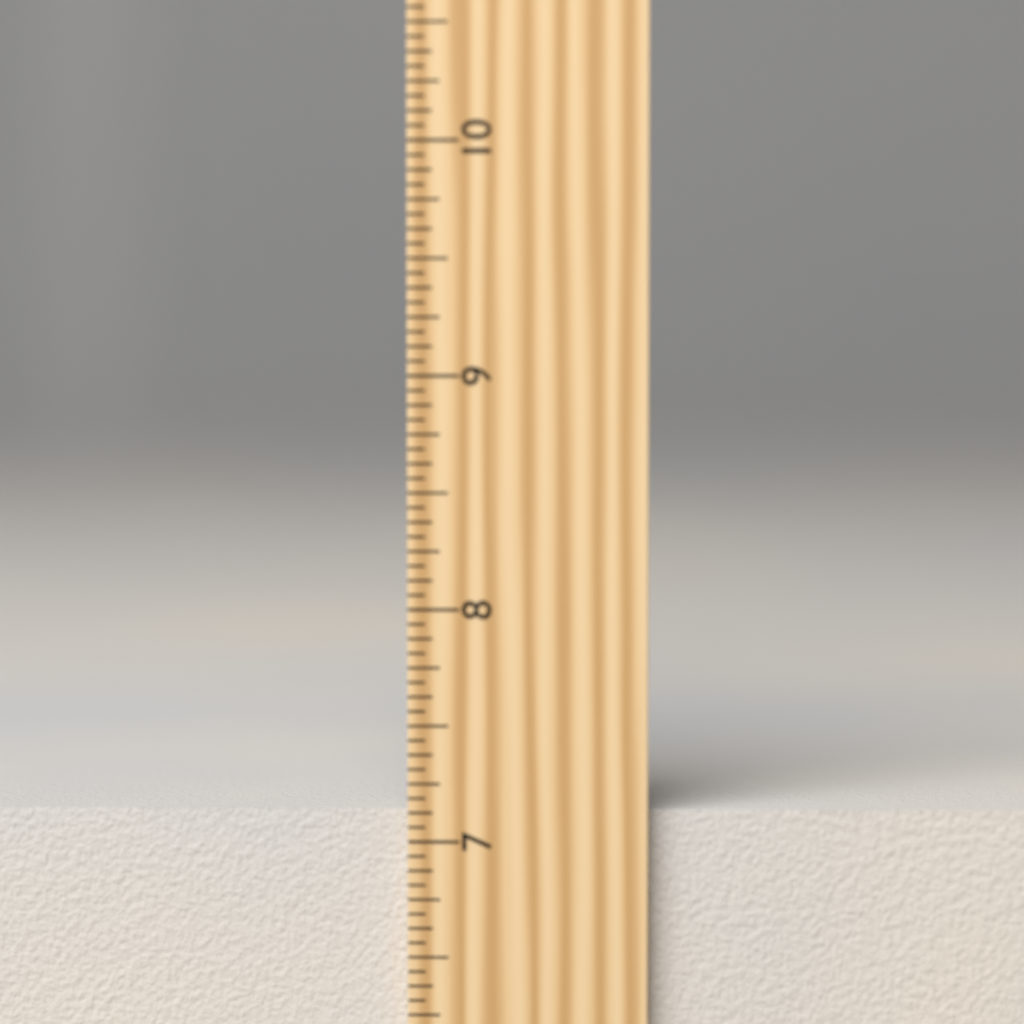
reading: 7.1250 inch
